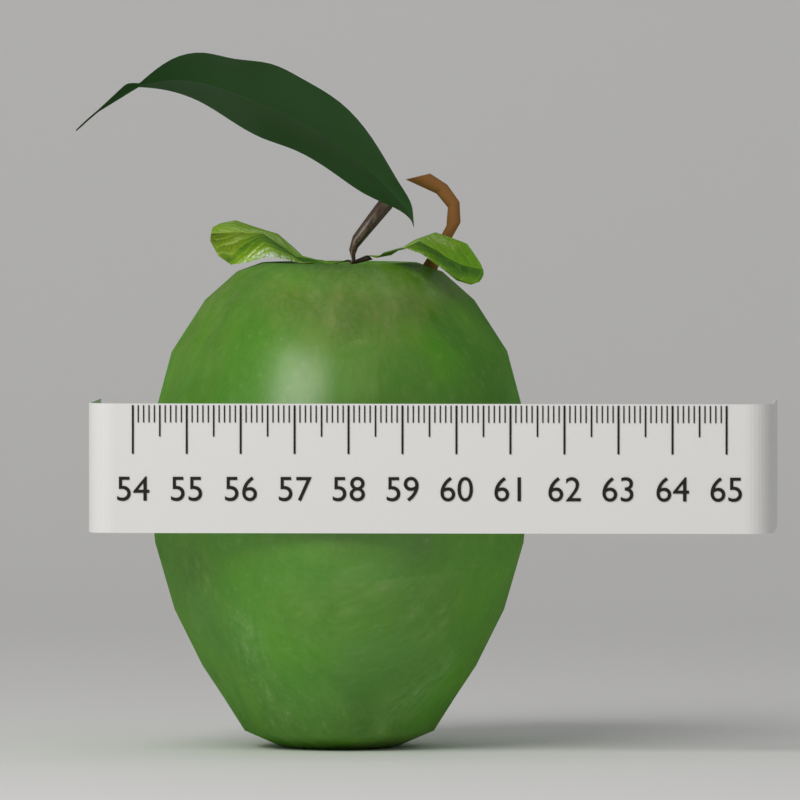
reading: 61.2 (no unit)
